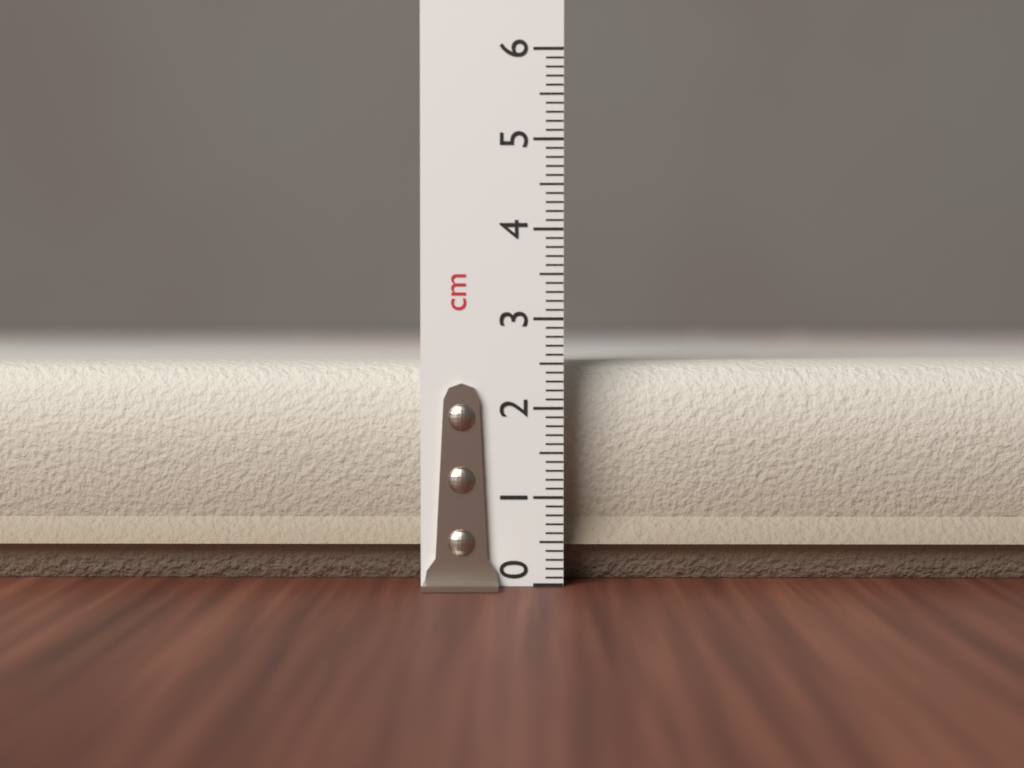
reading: 2.7 cm
